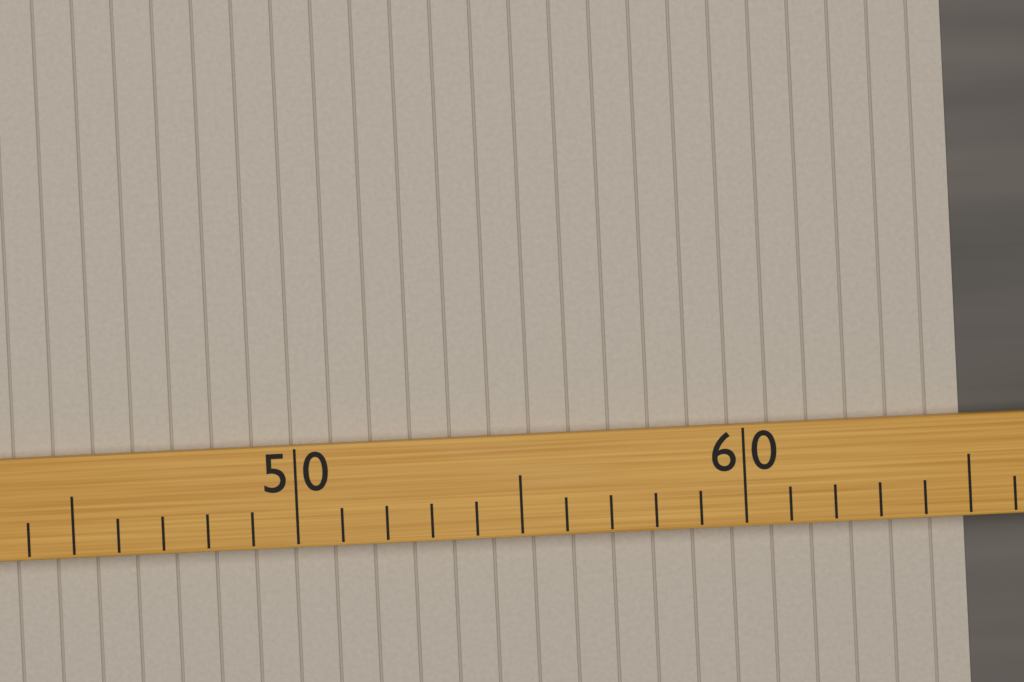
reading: 65 (no unit)
